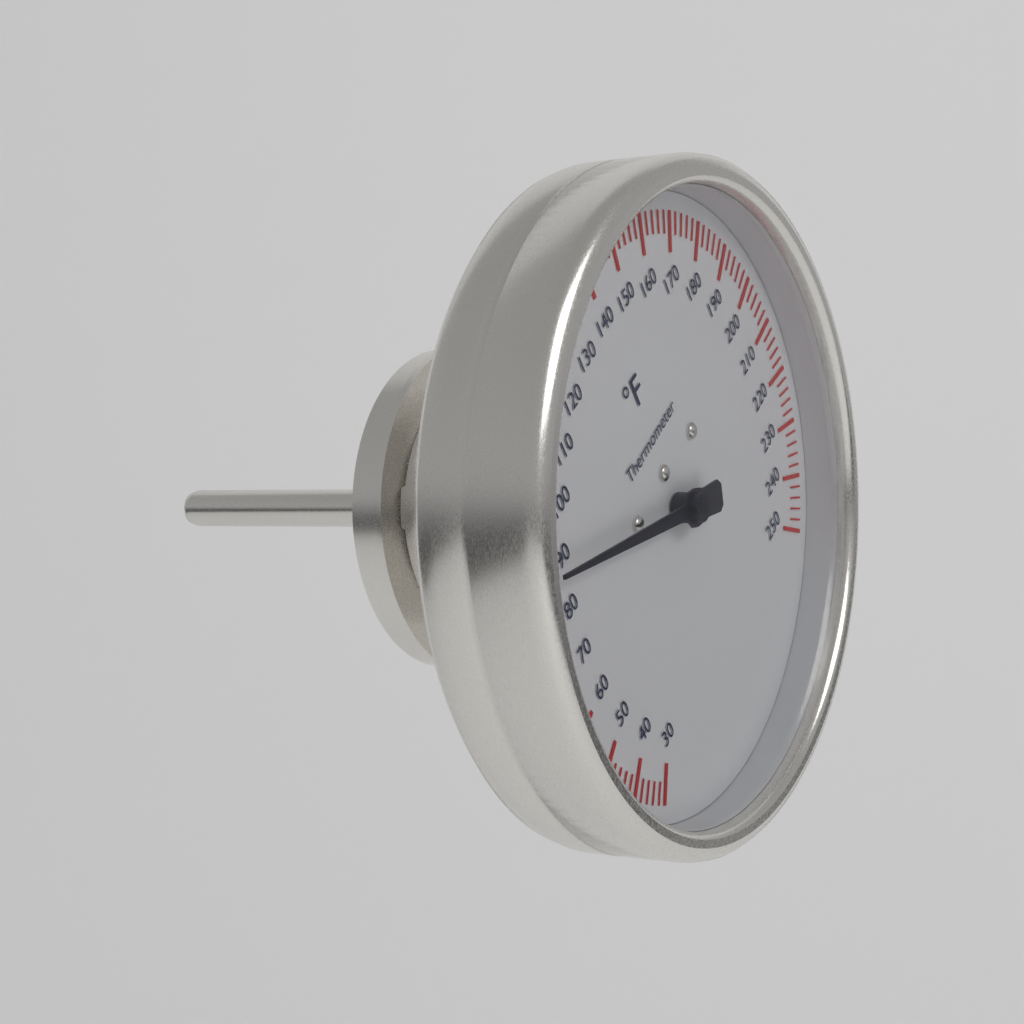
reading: 88 °F
